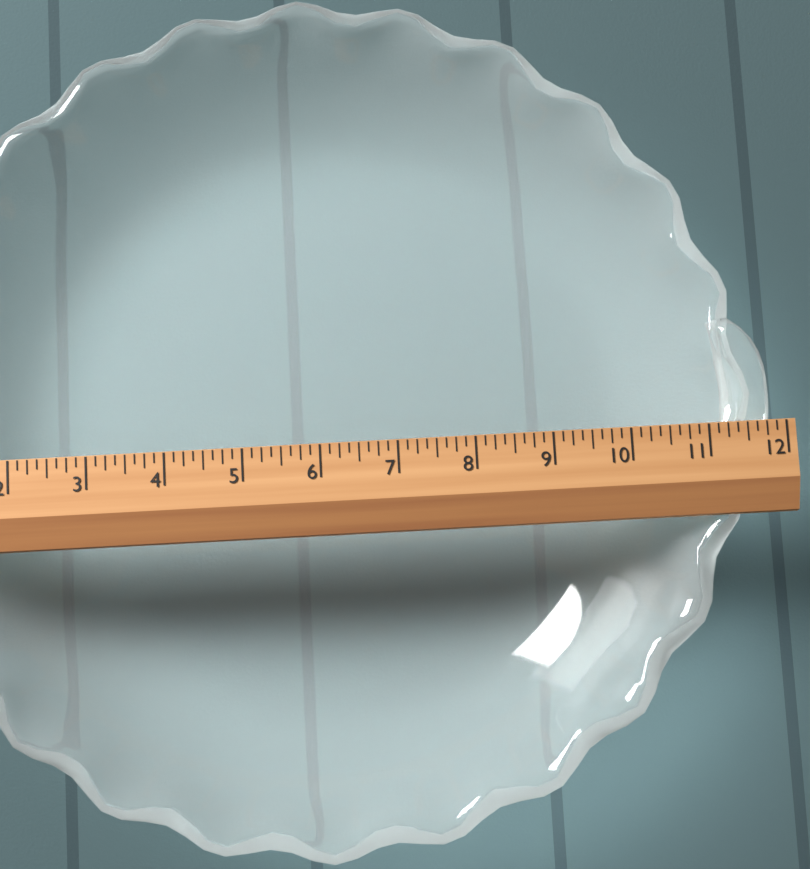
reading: 11.875 (no unit)
